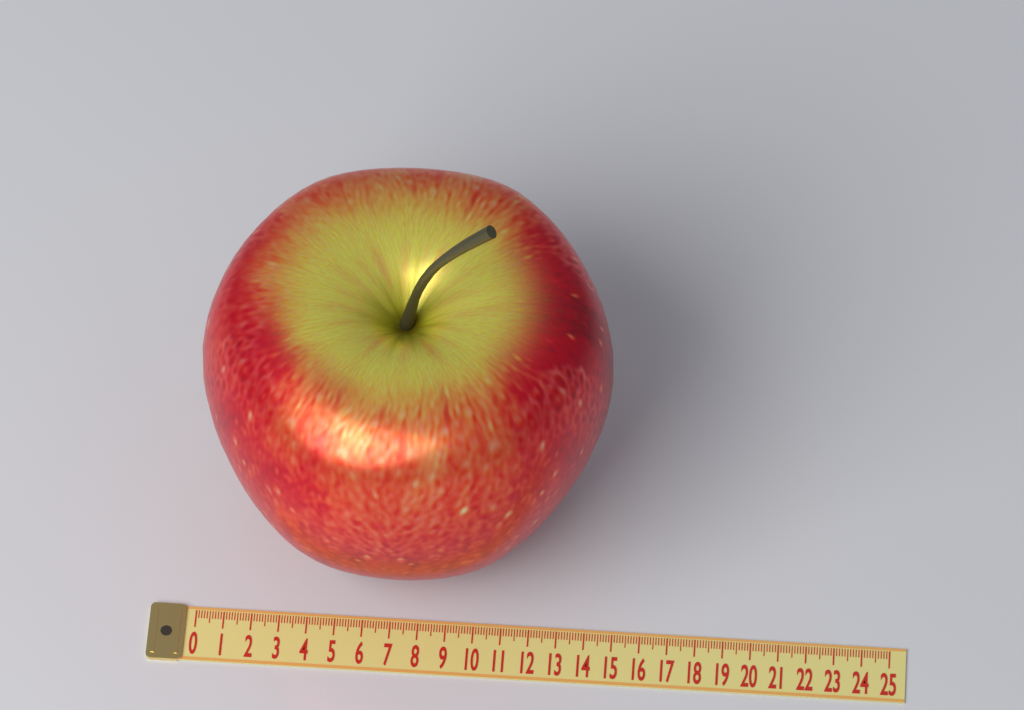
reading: 14.6 (no unit)
